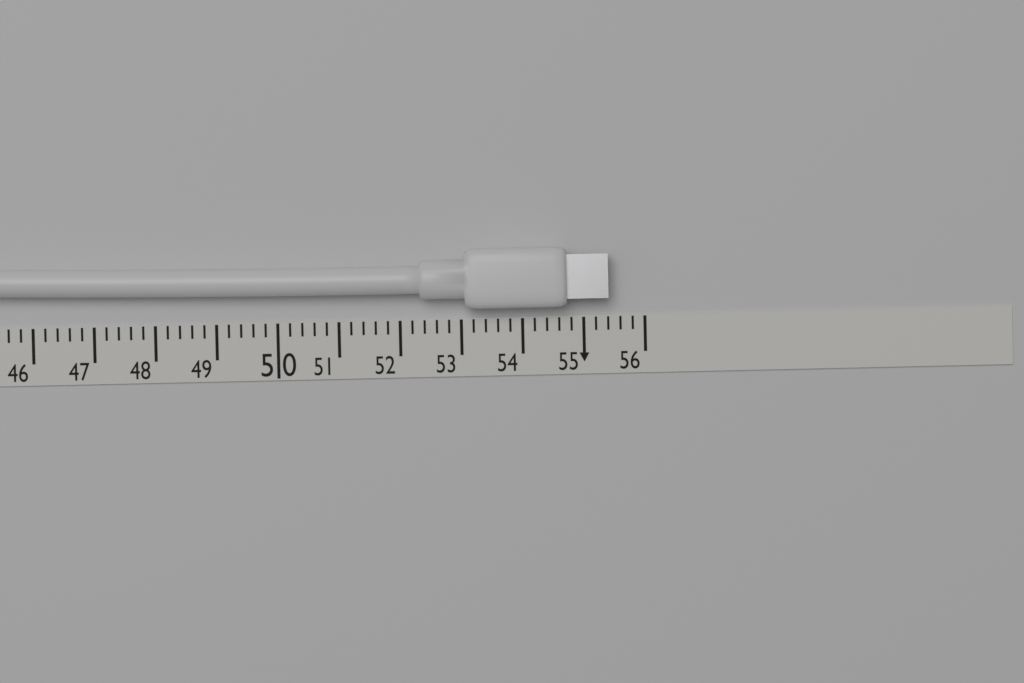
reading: 55.4 cm
